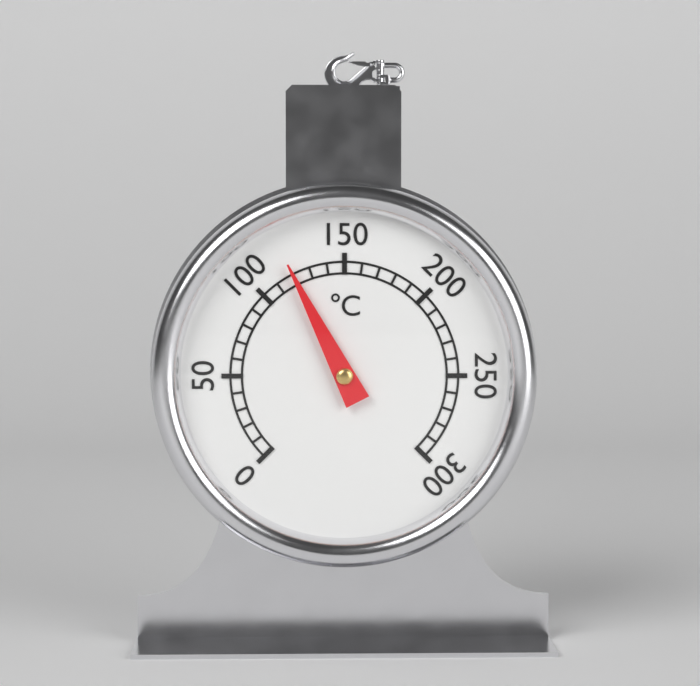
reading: 120 °C
